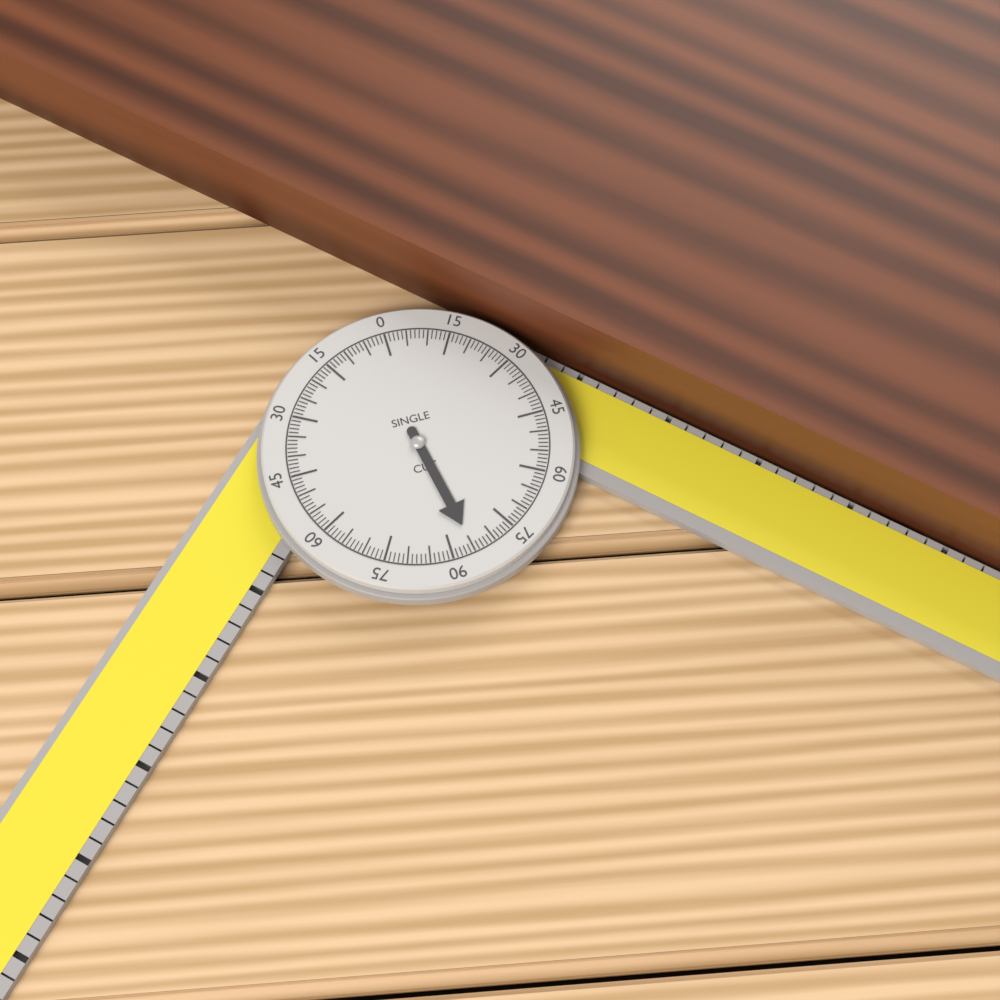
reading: 85 °
